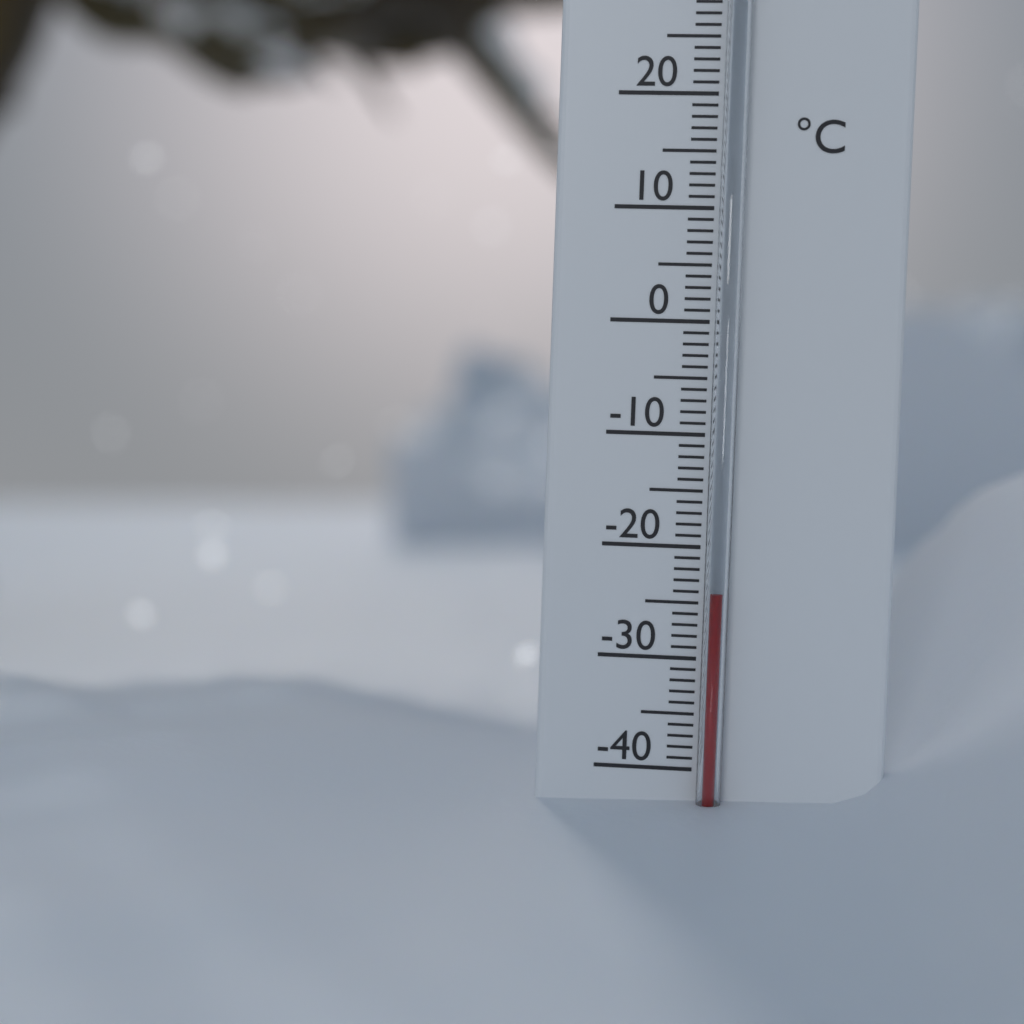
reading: -24 °C
